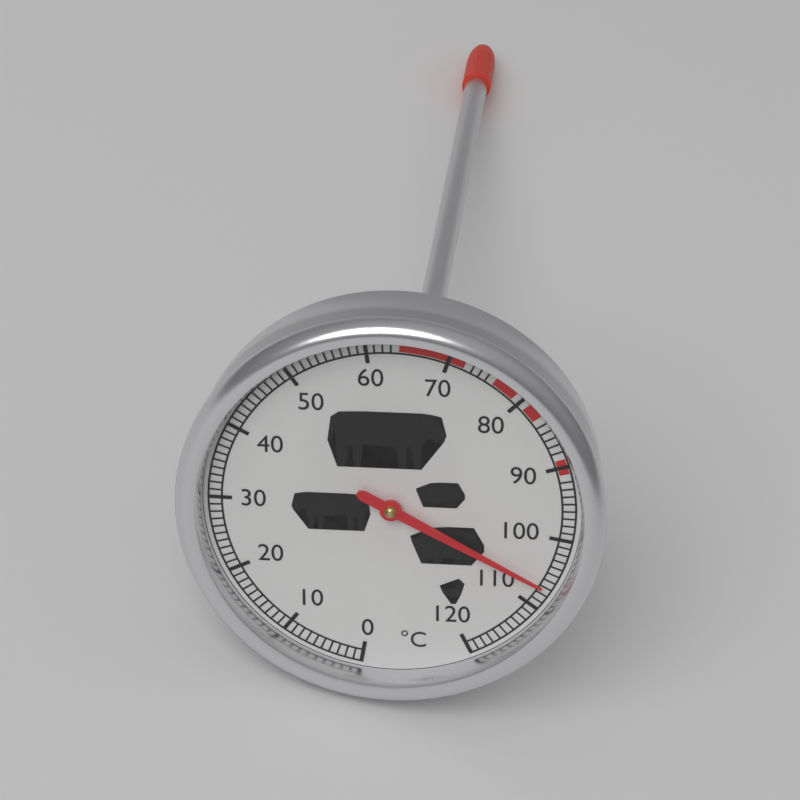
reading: 107 °C
